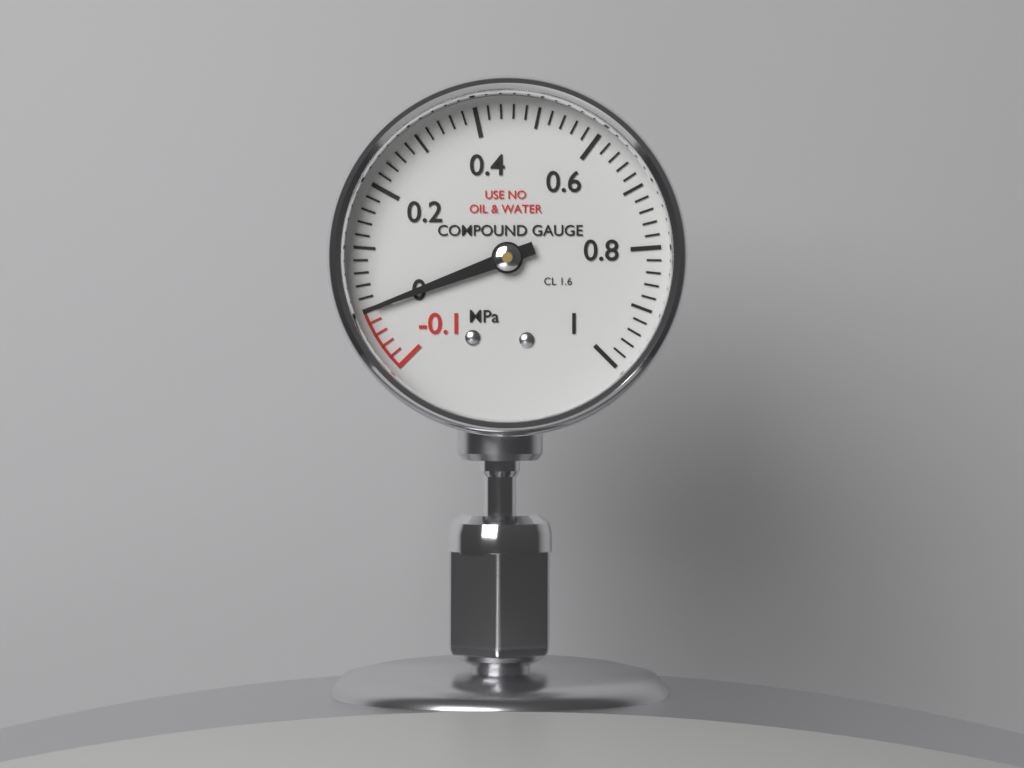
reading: 0.00 MPa
